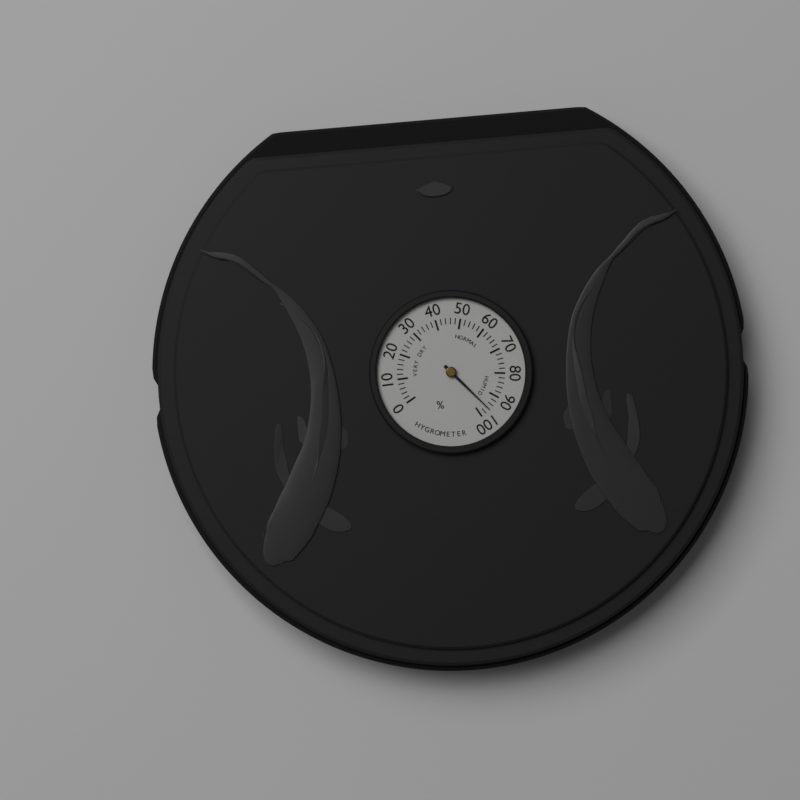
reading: 96 %
